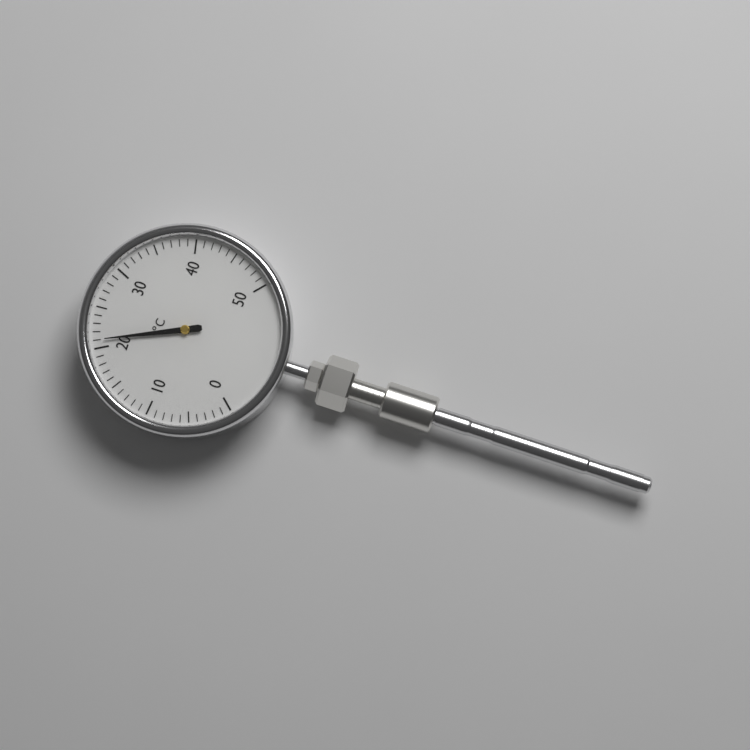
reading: 21 °C
